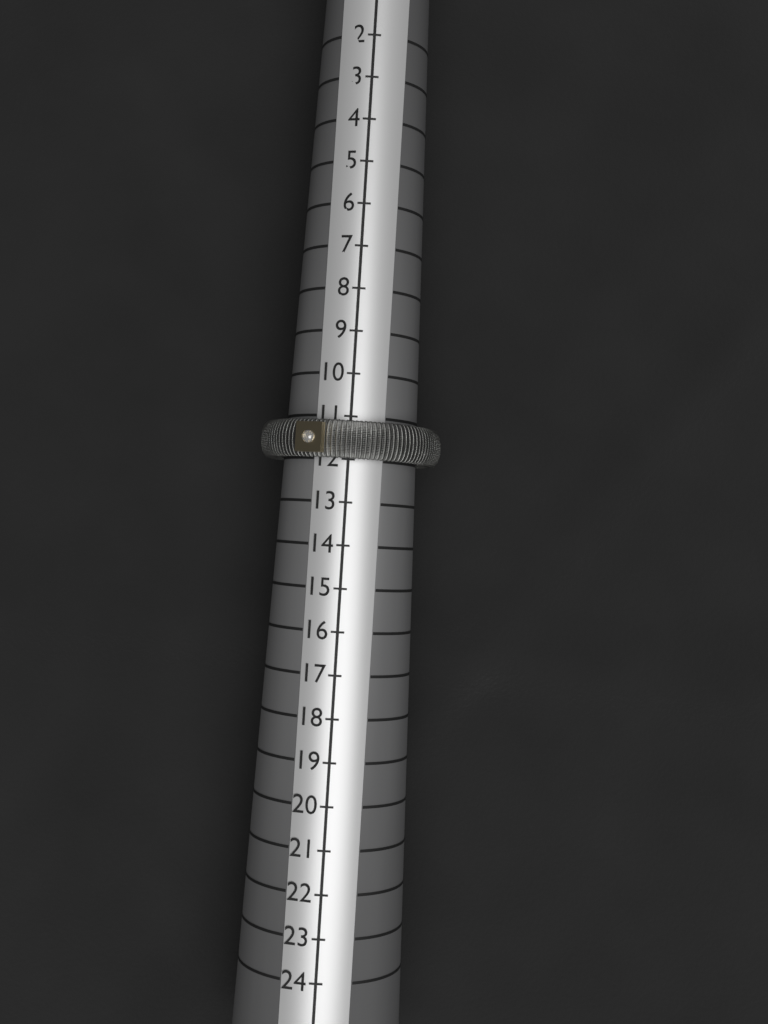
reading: 12 (no unit)
